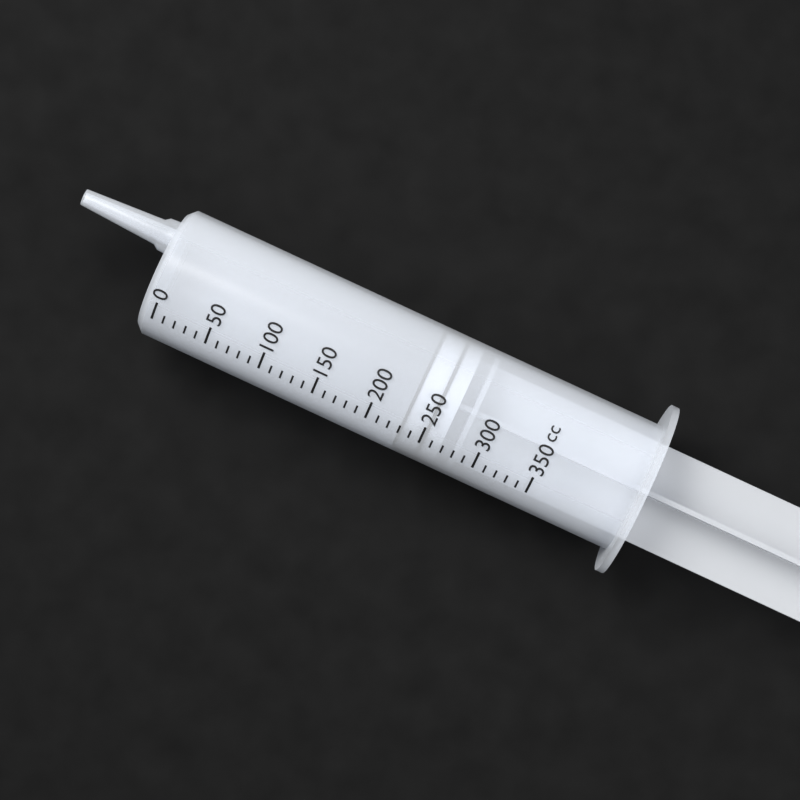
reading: 230 cc
